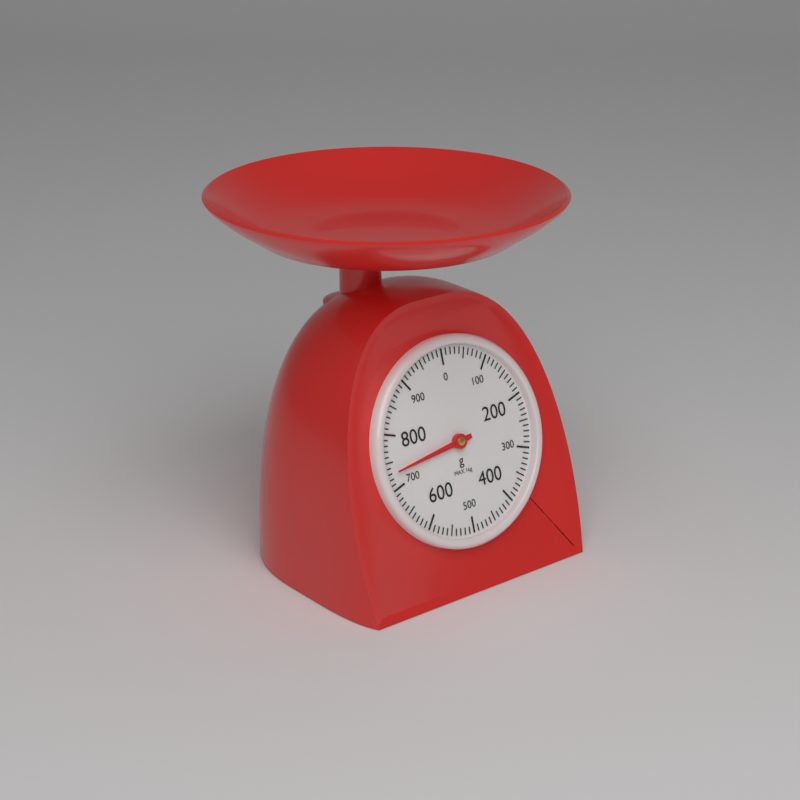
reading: 730 g
